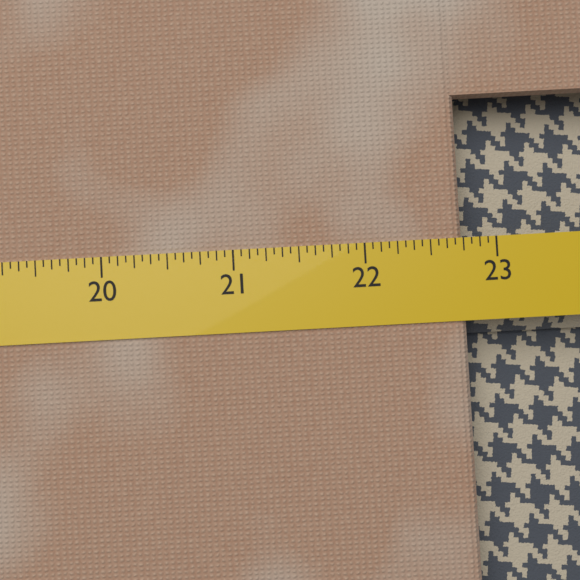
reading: 22.7500 (no unit)
